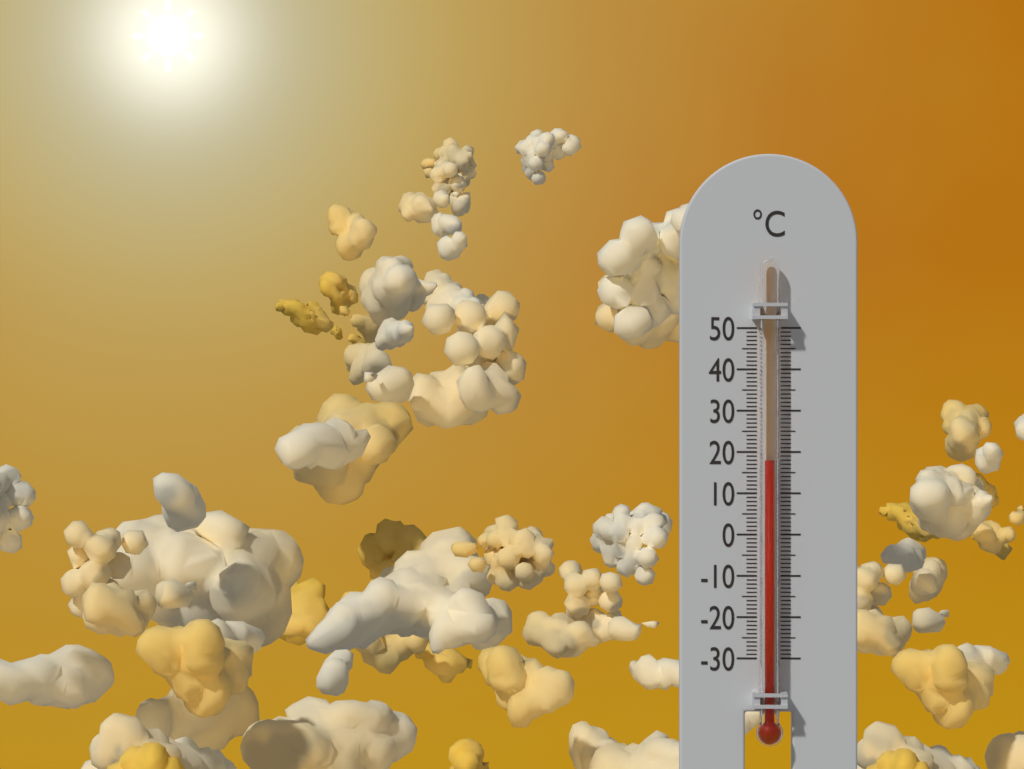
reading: 18 °C
